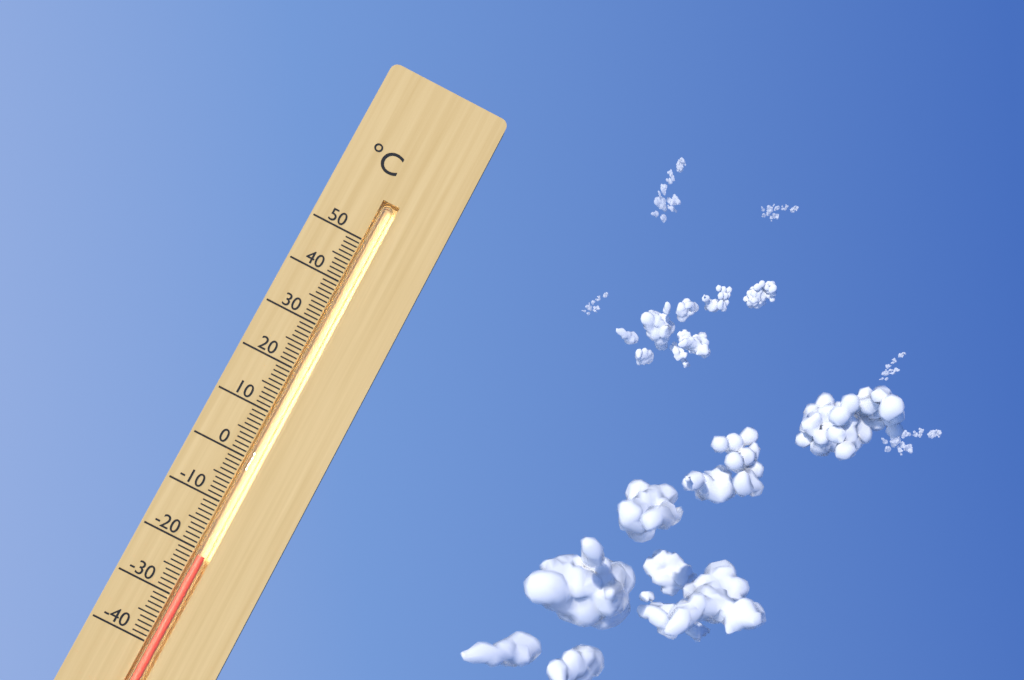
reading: -21 °C
